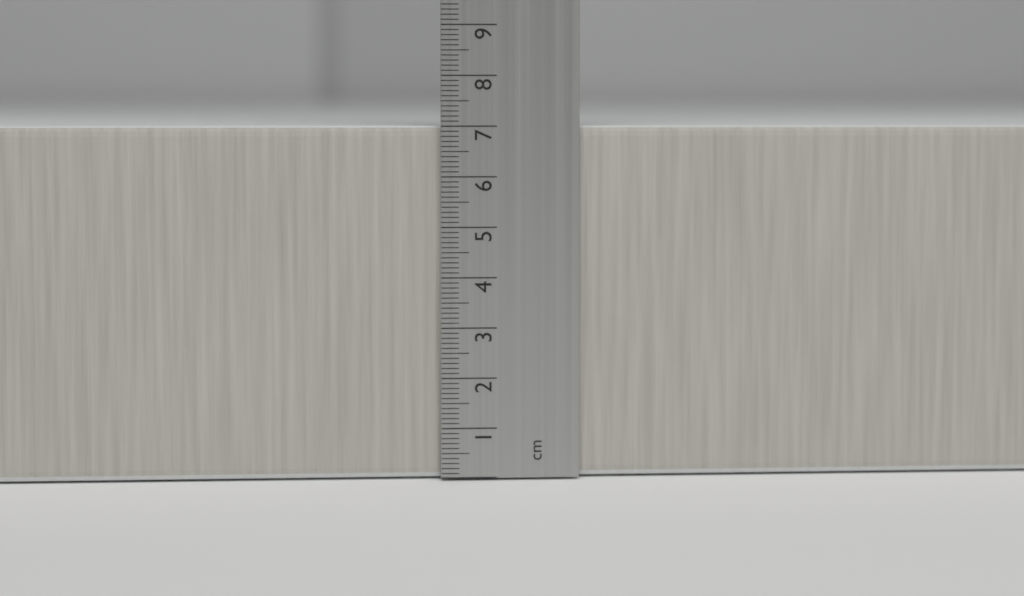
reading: 7.0 cm
